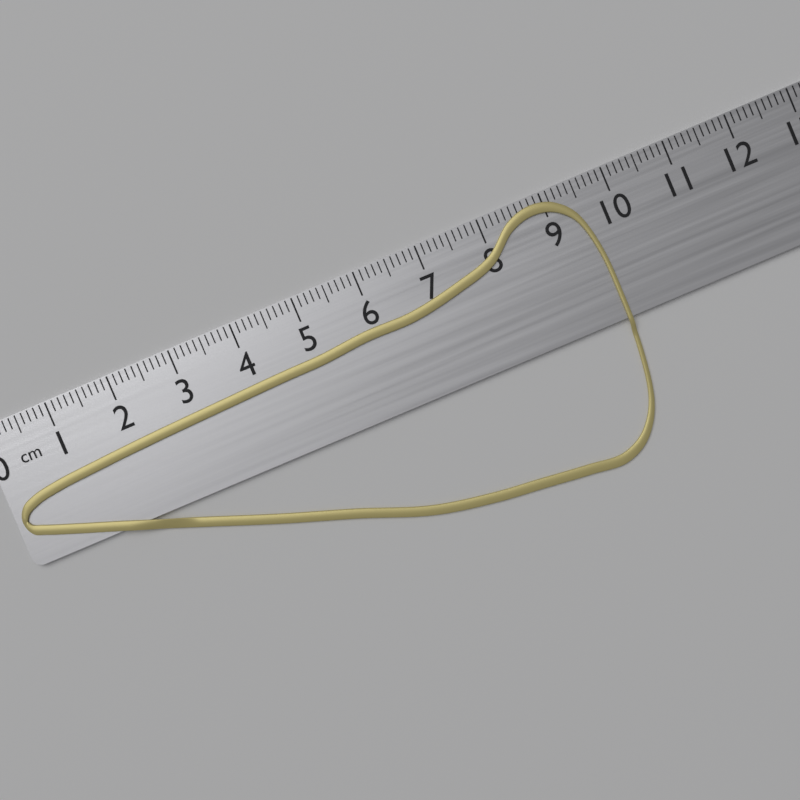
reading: 9.6 cm
